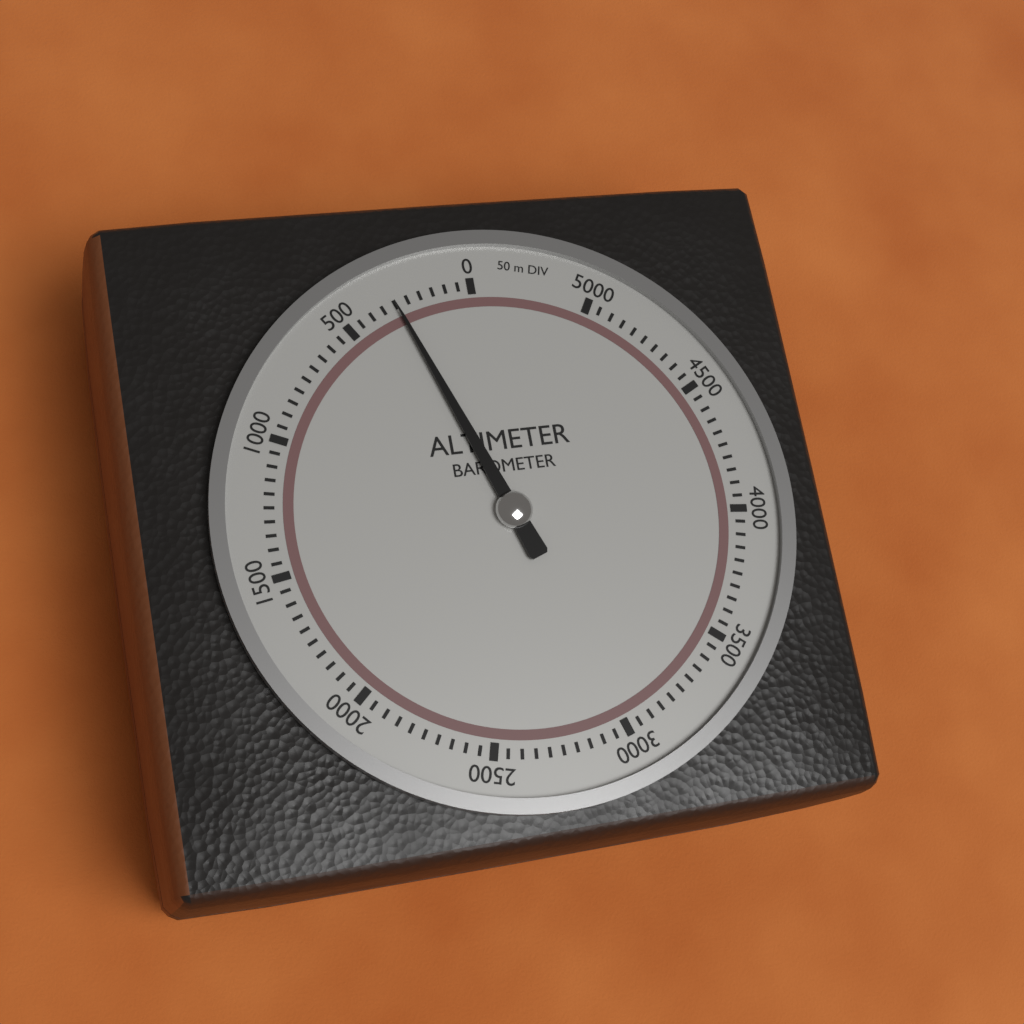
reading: 300 m
